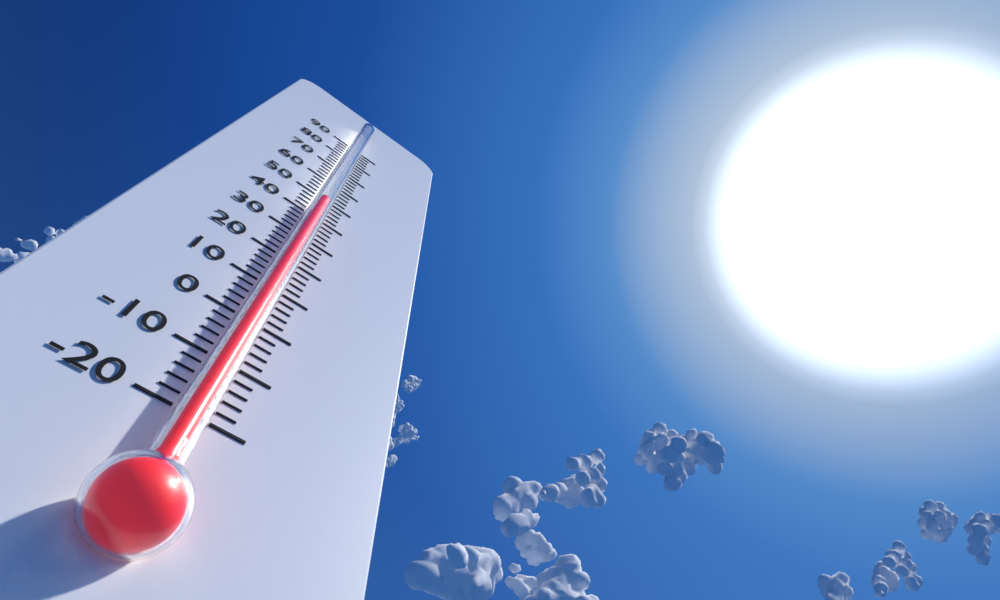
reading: 44 (no unit)
